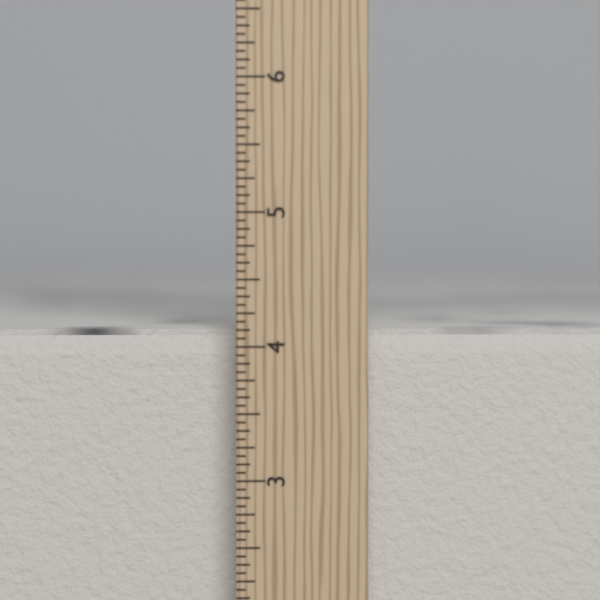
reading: 4.1250 in
